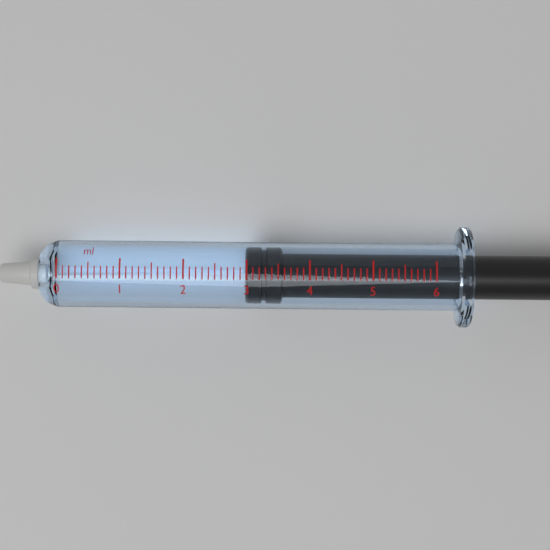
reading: 3.0 ml
